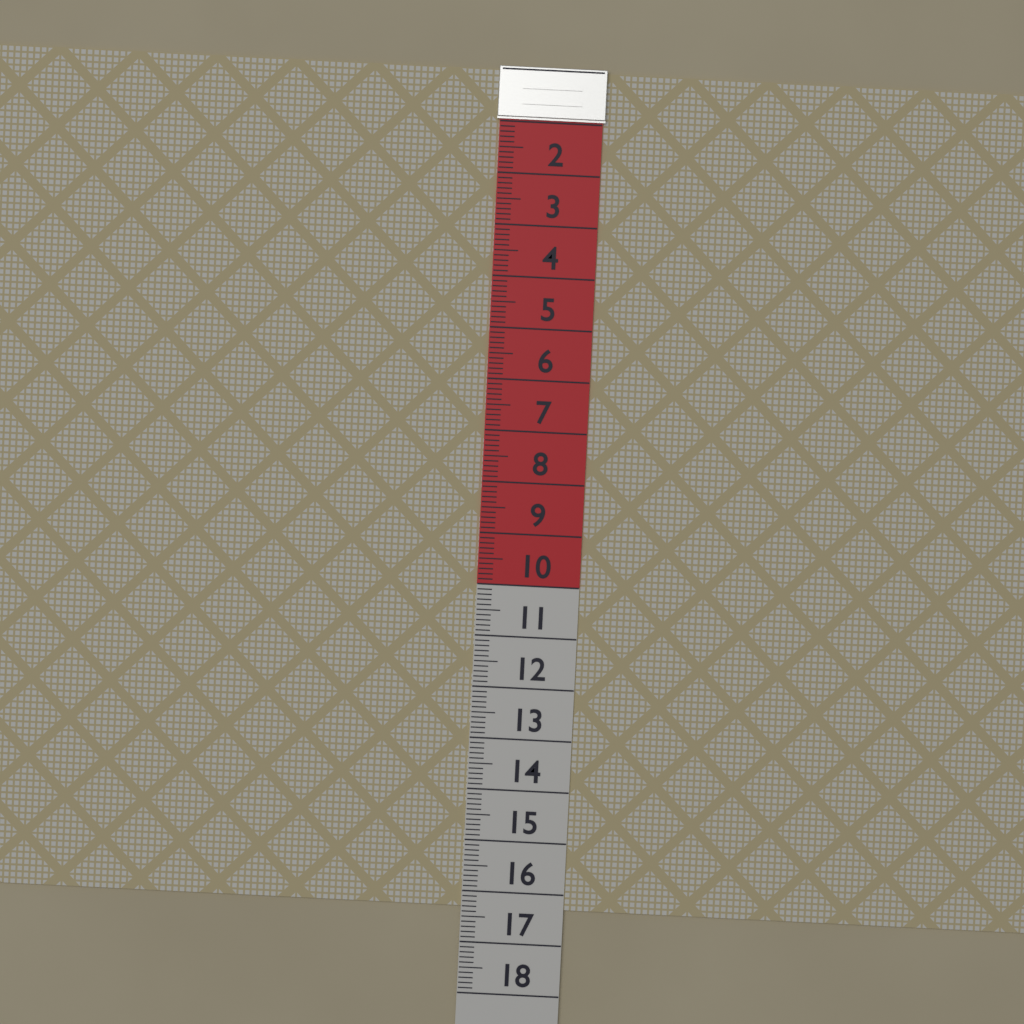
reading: 16.3 (no unit)
